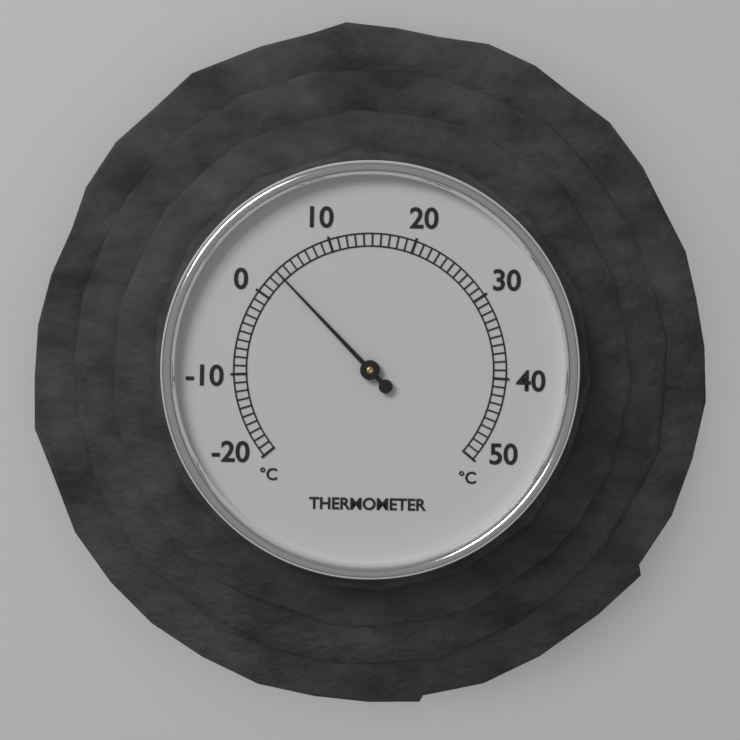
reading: 3 °C
